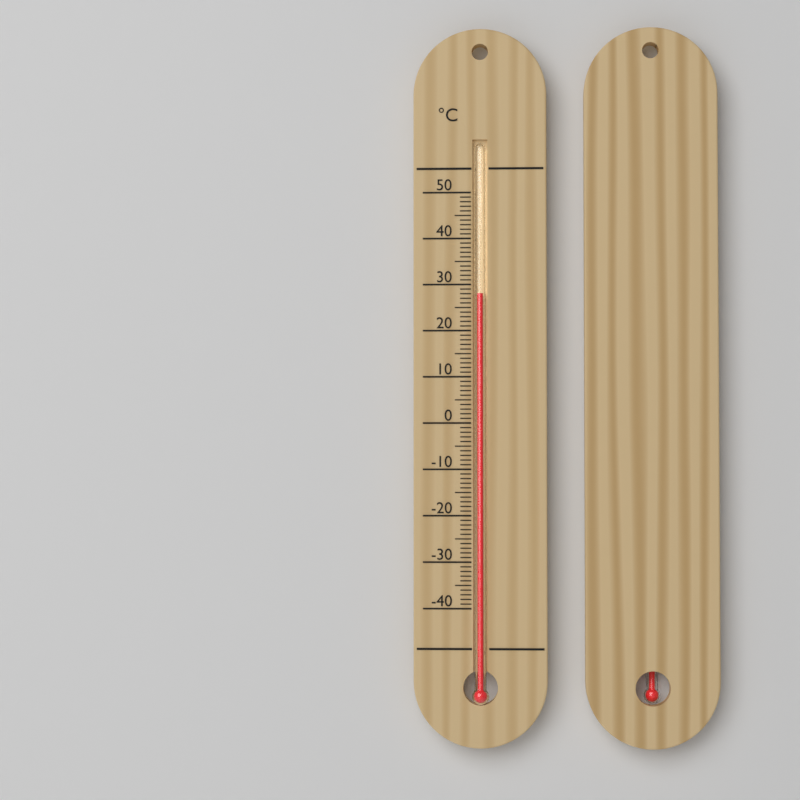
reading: 28 °C
